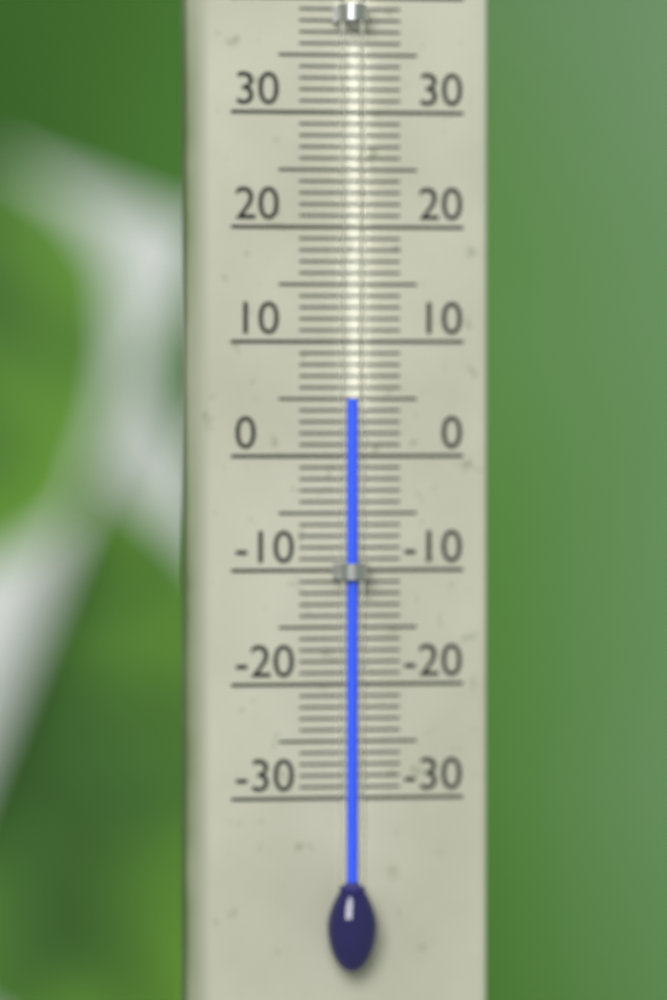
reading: 5 °C
